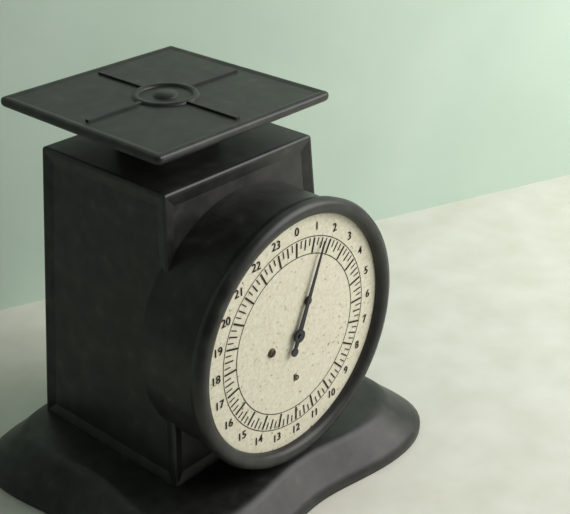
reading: 1.50 lb
